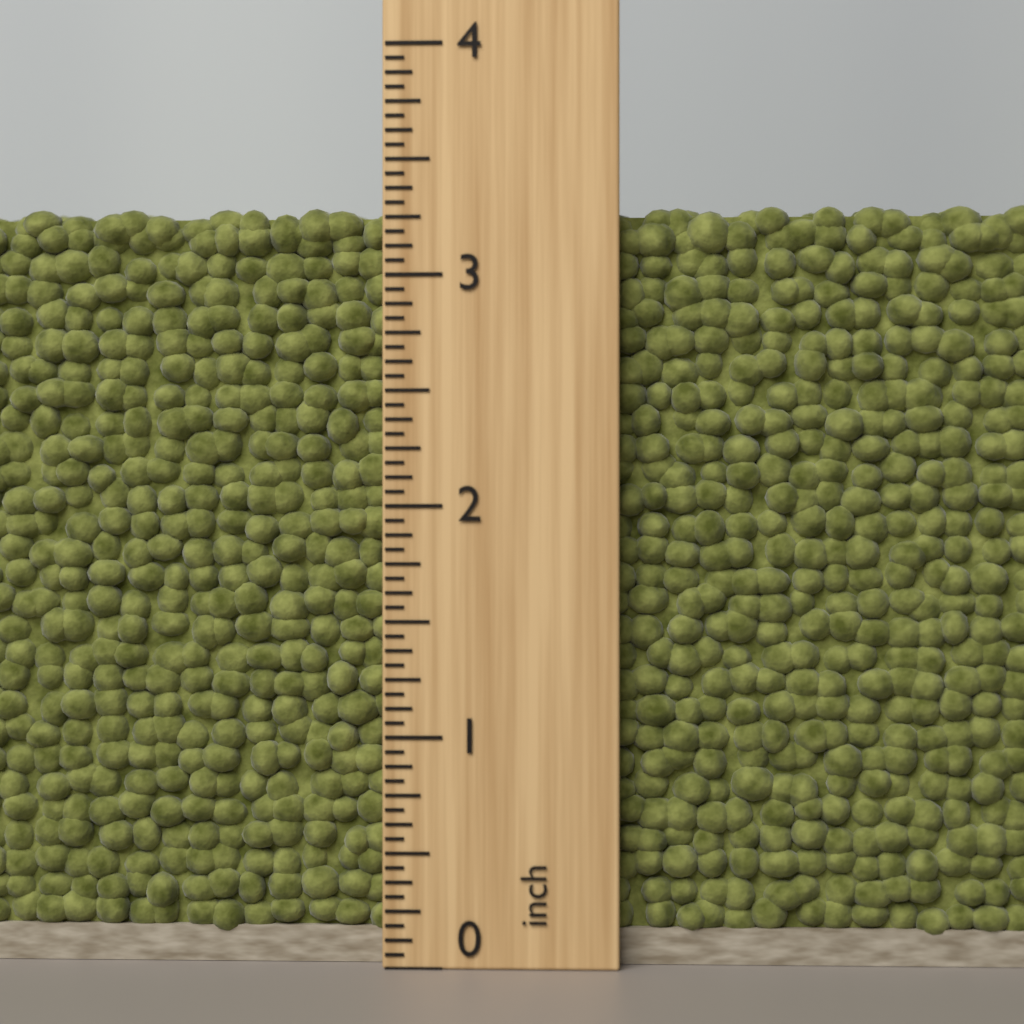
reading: 3.3125 inch
